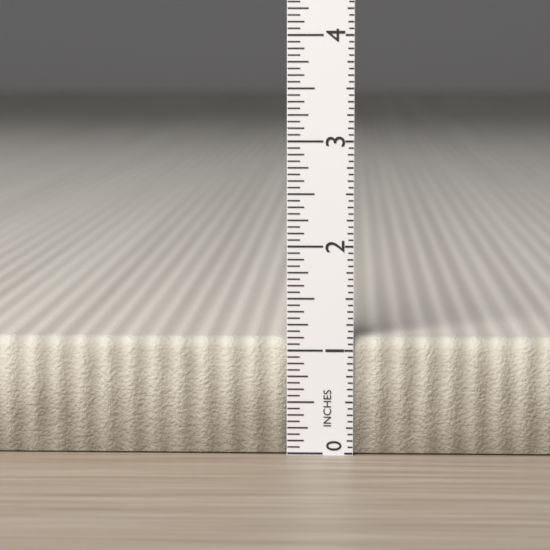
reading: 1.1250 in
